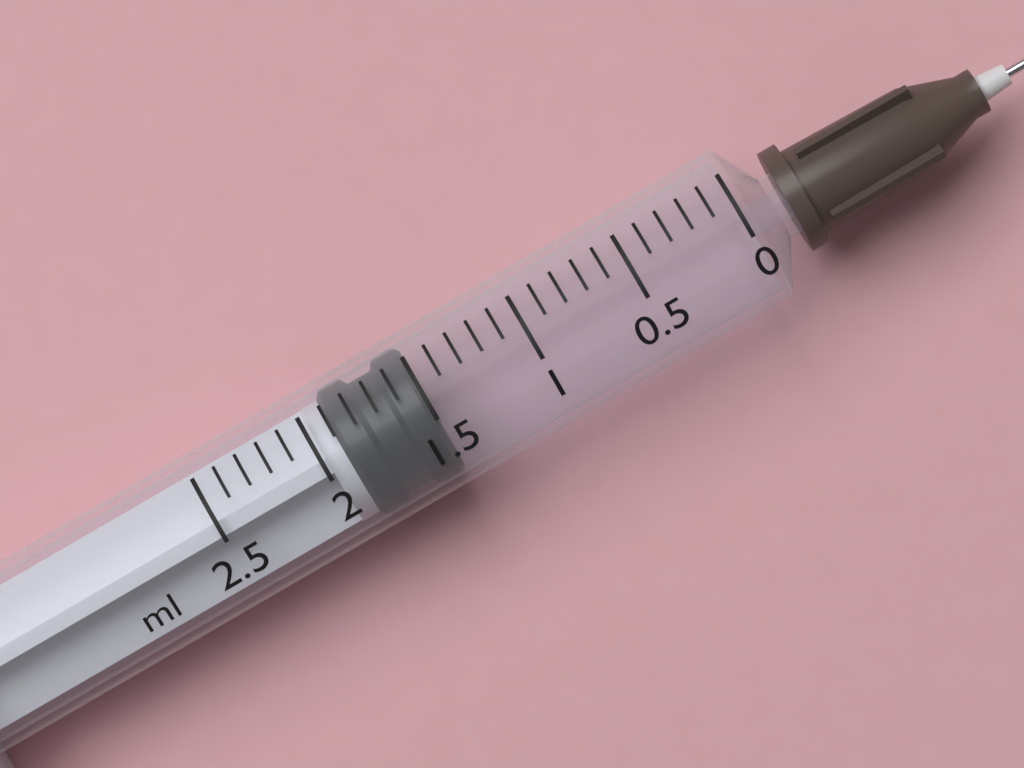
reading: 1.5 ml
